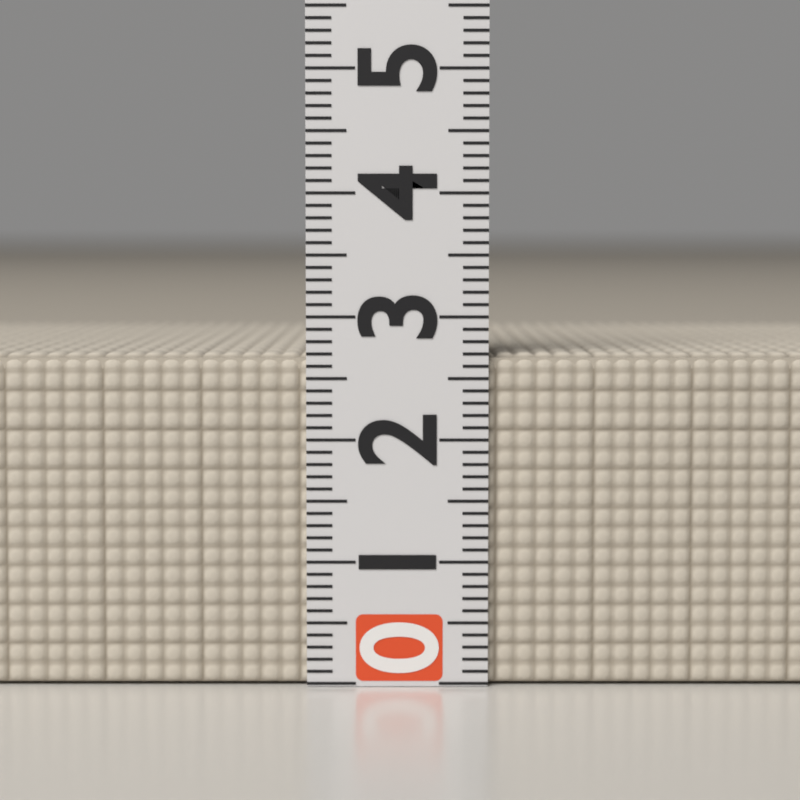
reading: 2.7 (no unit)
